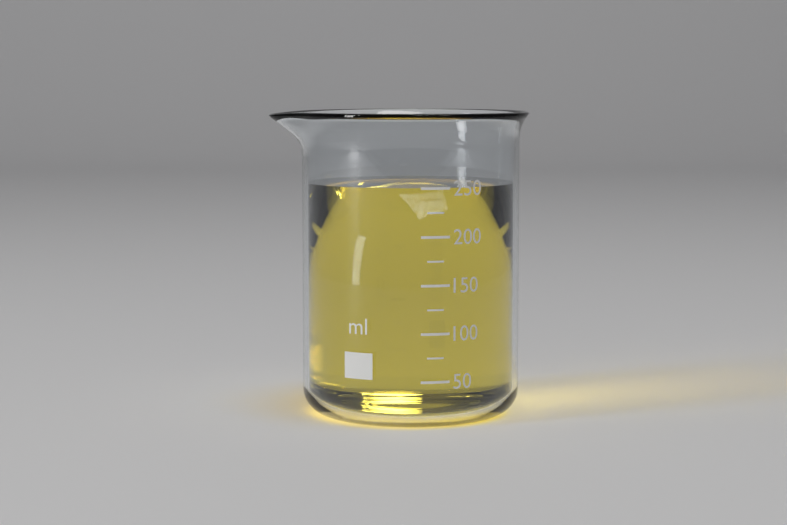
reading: 250 ml
